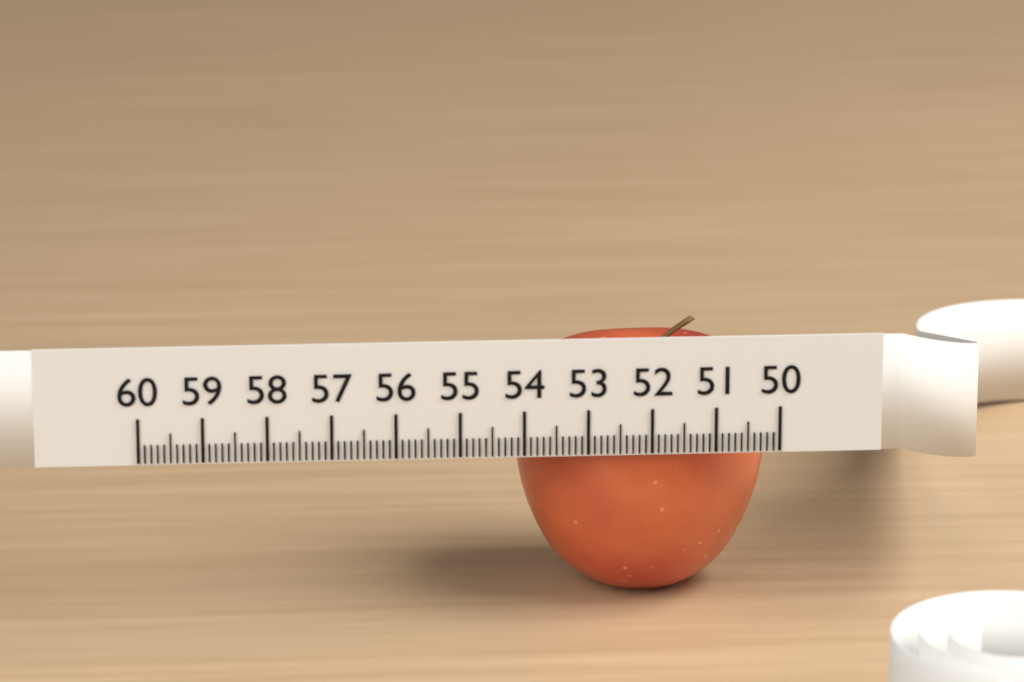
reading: 54.0 (no unit)
